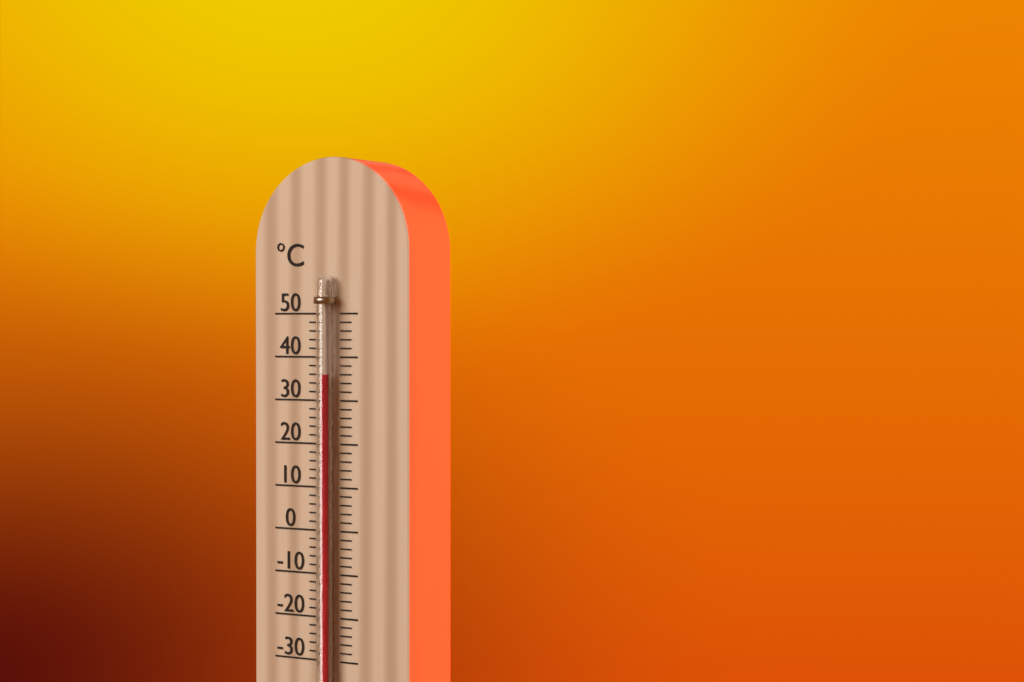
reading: 36 °C
